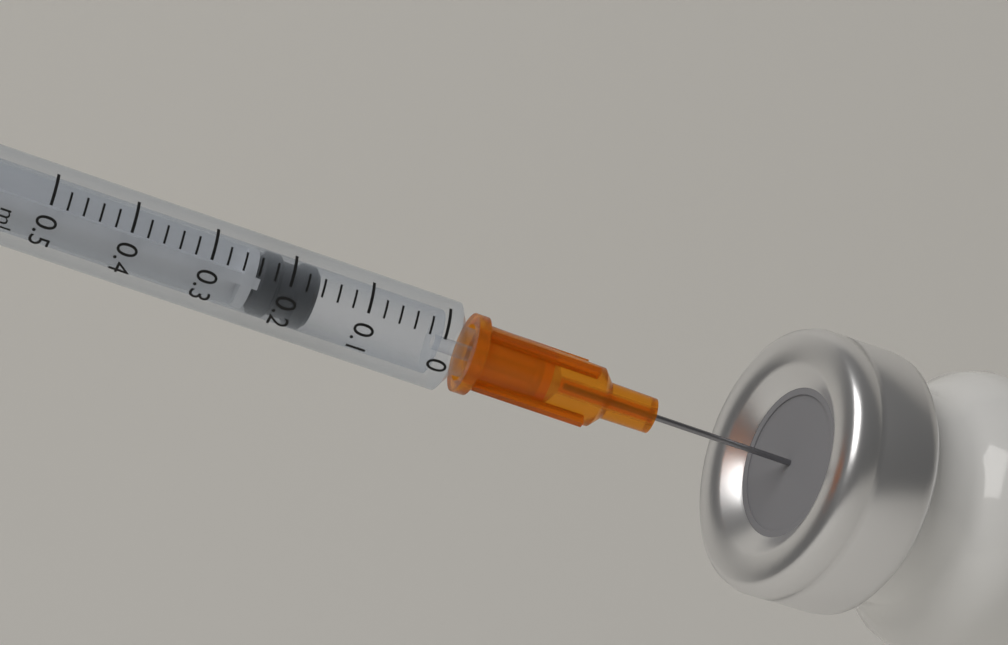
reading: 0.16 ml
